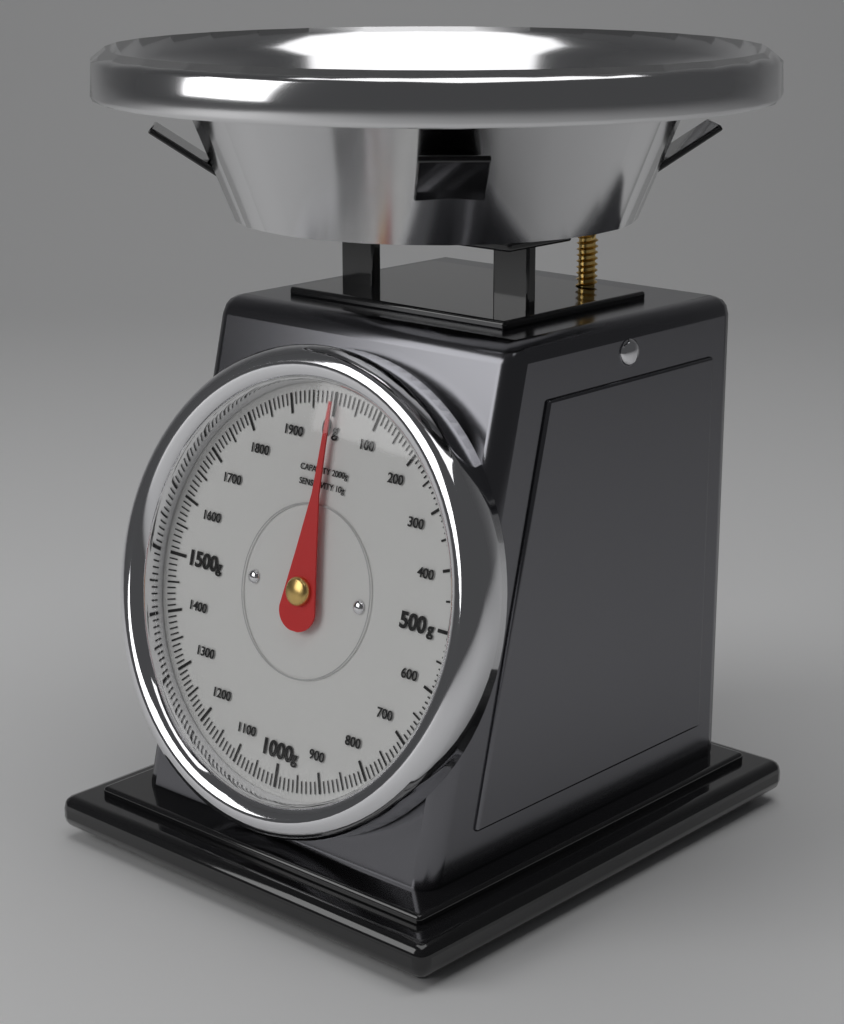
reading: 0 g
